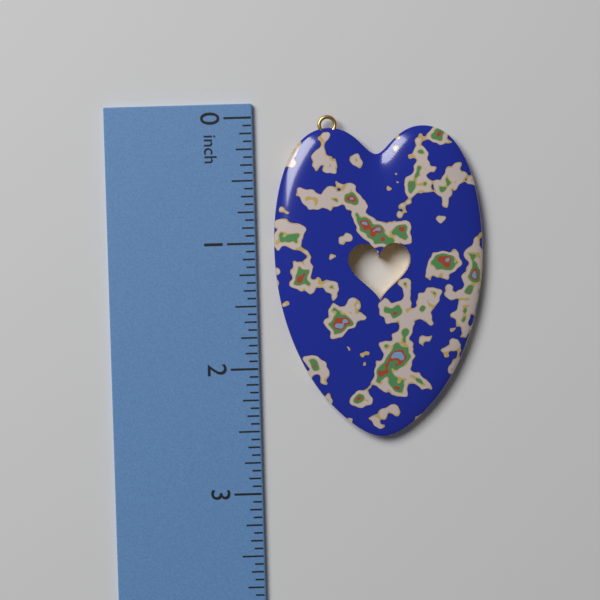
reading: 2.5625 in
